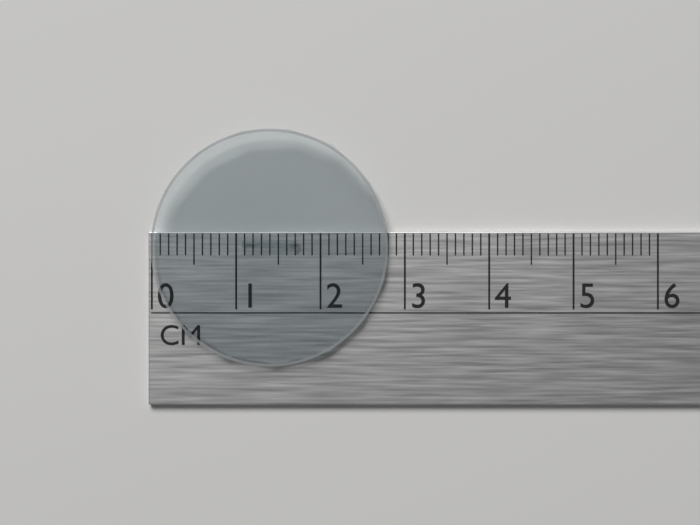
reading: 2.8 cm
